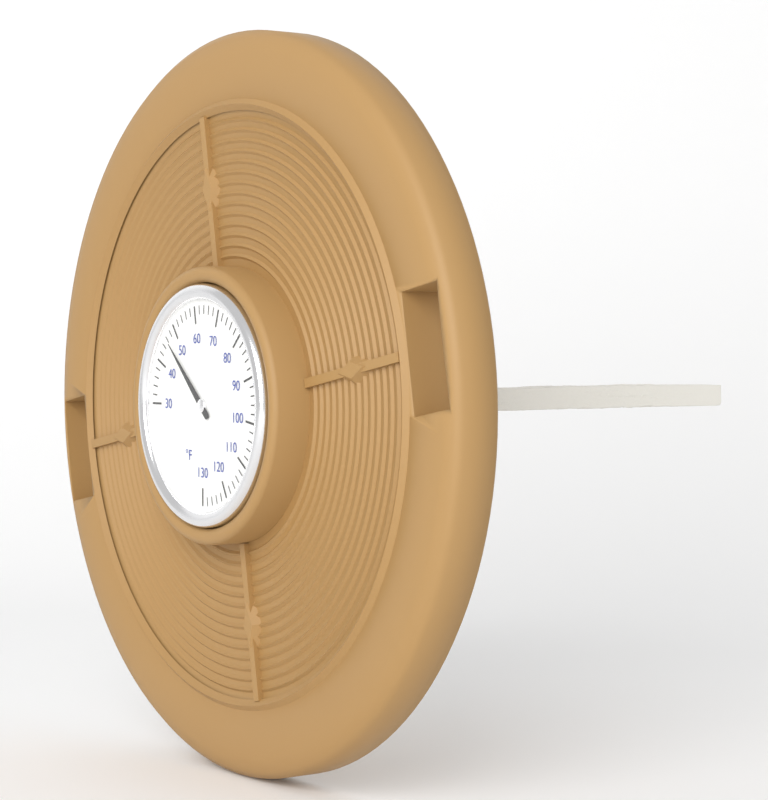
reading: 46 °F
